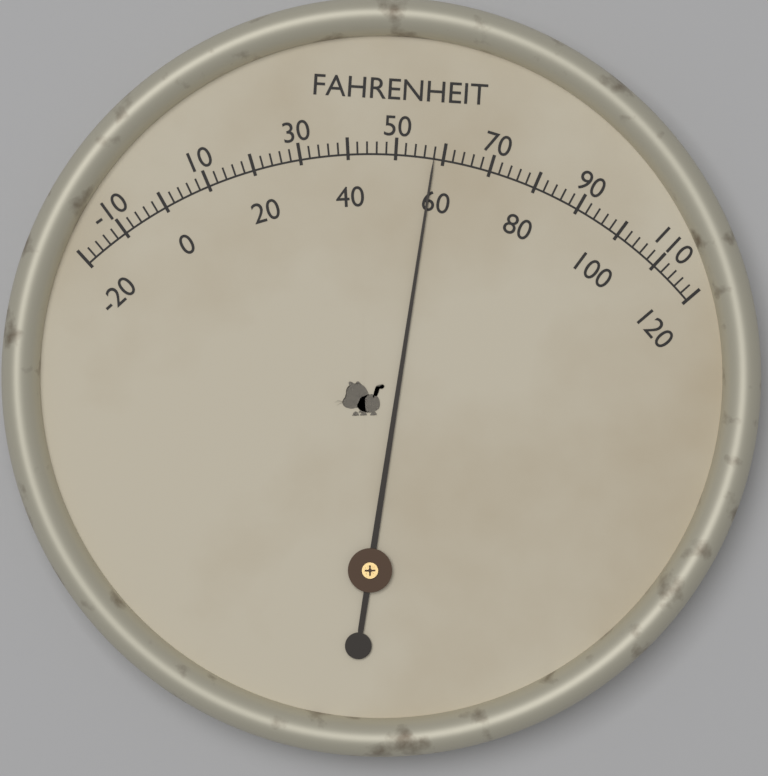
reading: 58 °F
